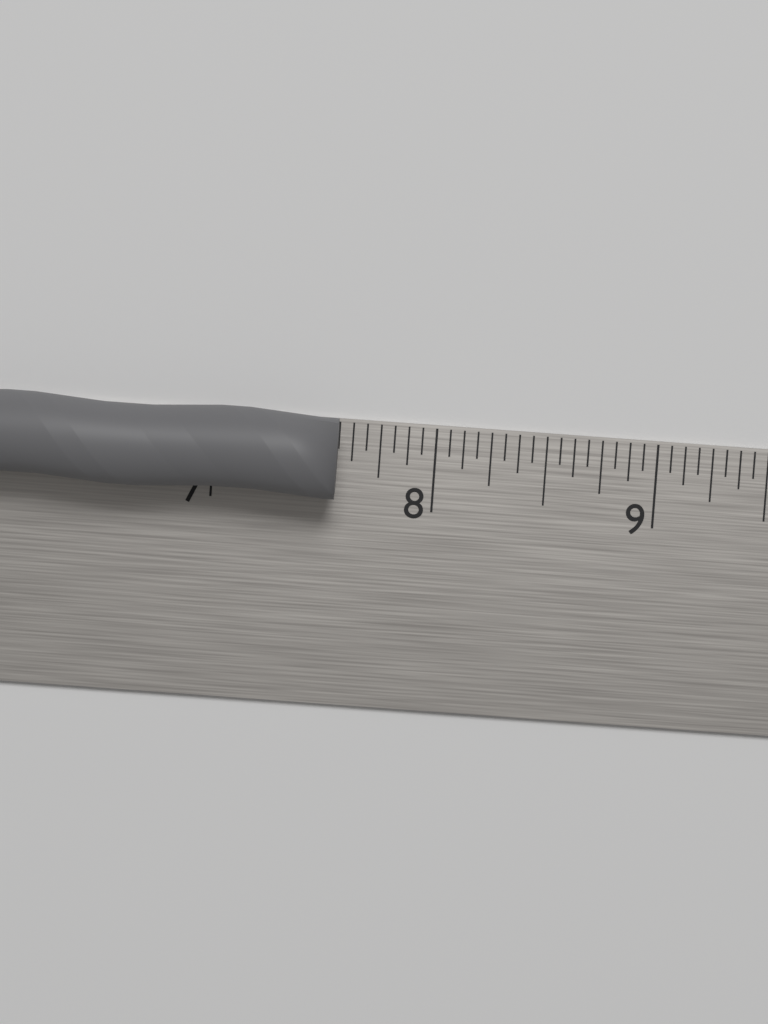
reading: 7.5625 in
